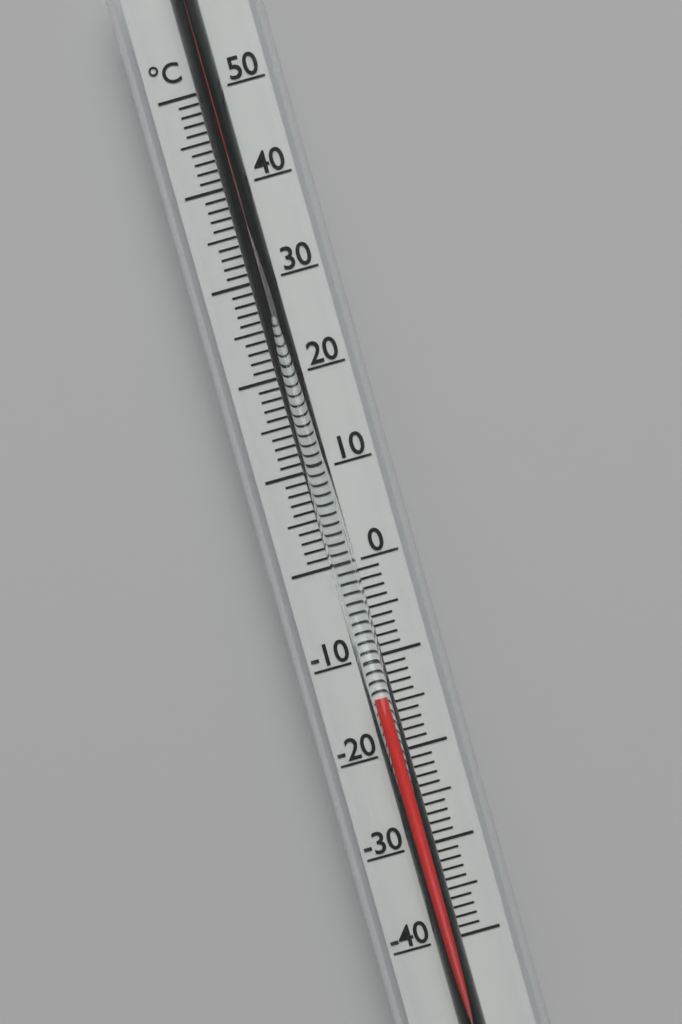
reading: -14 °C
